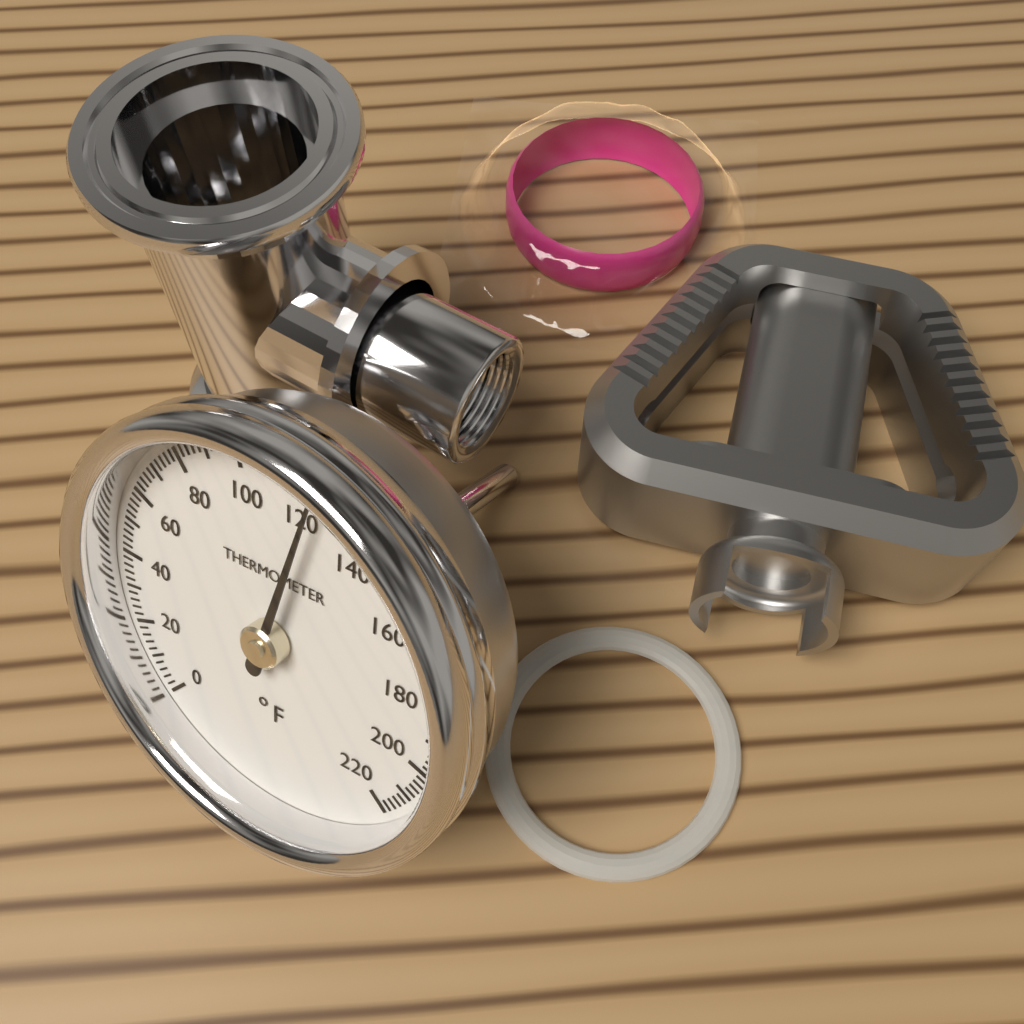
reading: 124 °F
